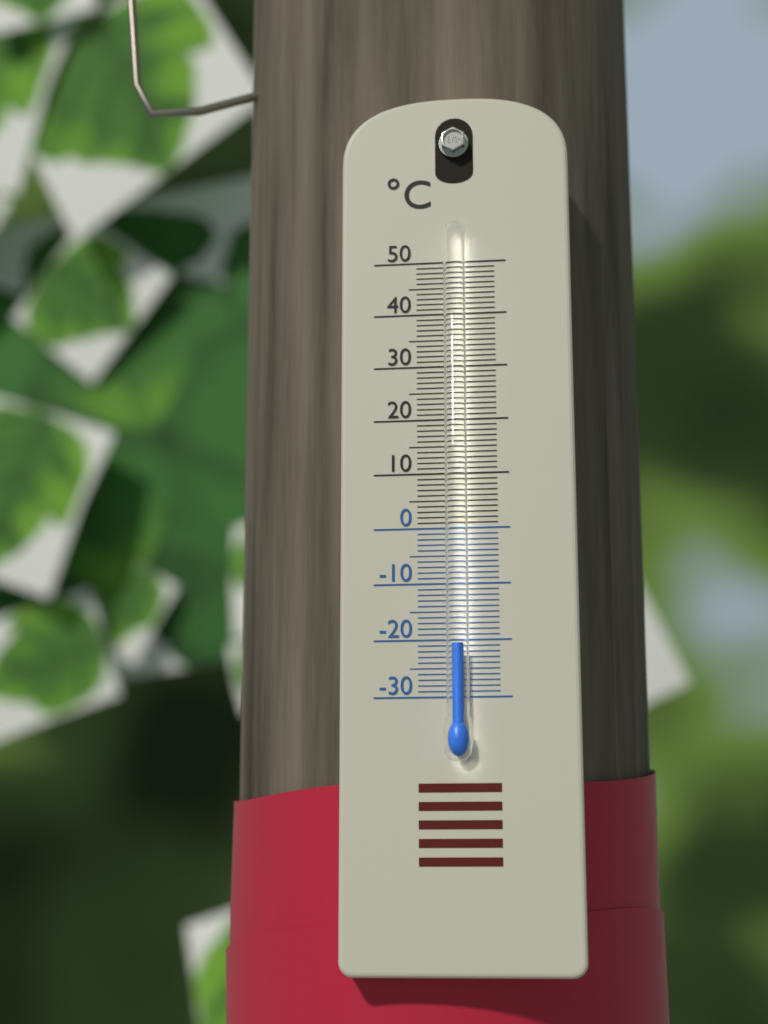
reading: -21 °C
